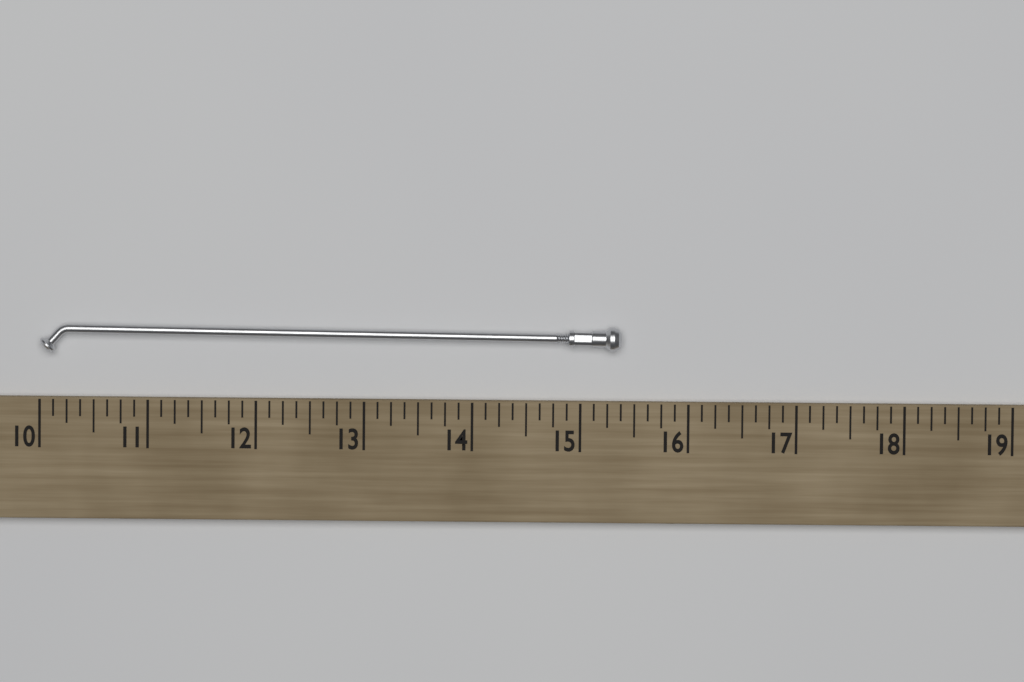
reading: 15.375 (no unit)
